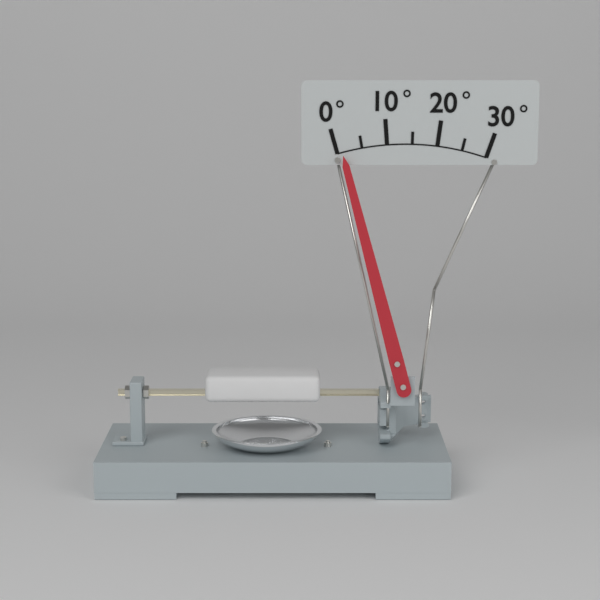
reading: 1 °
